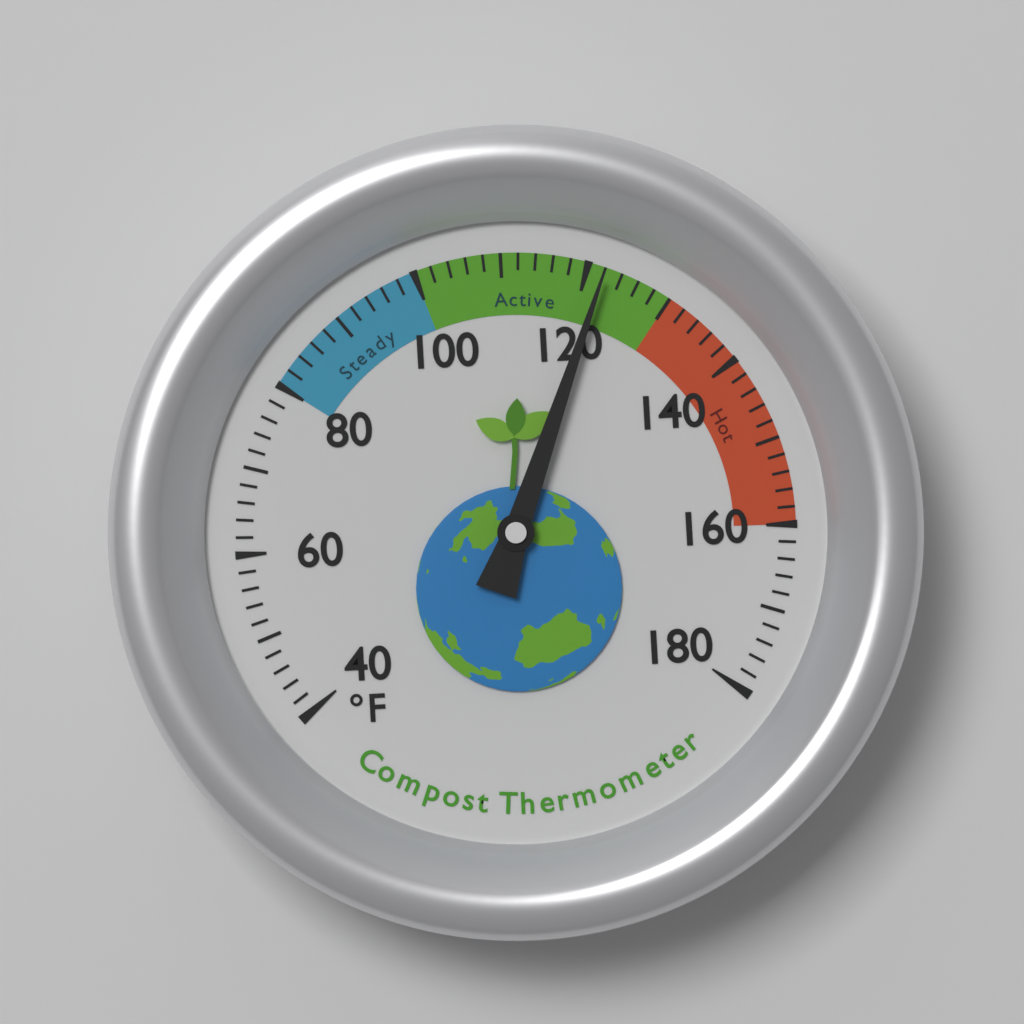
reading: 122 °F
